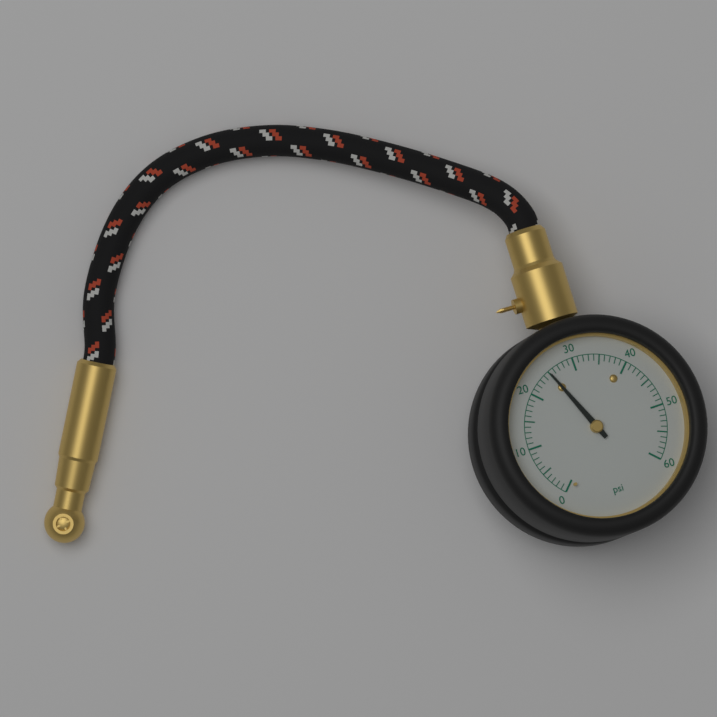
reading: 25 psi
